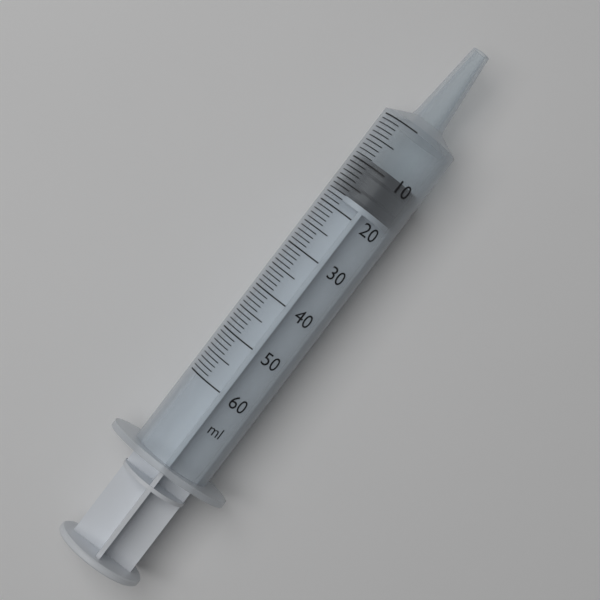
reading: 9 ml
